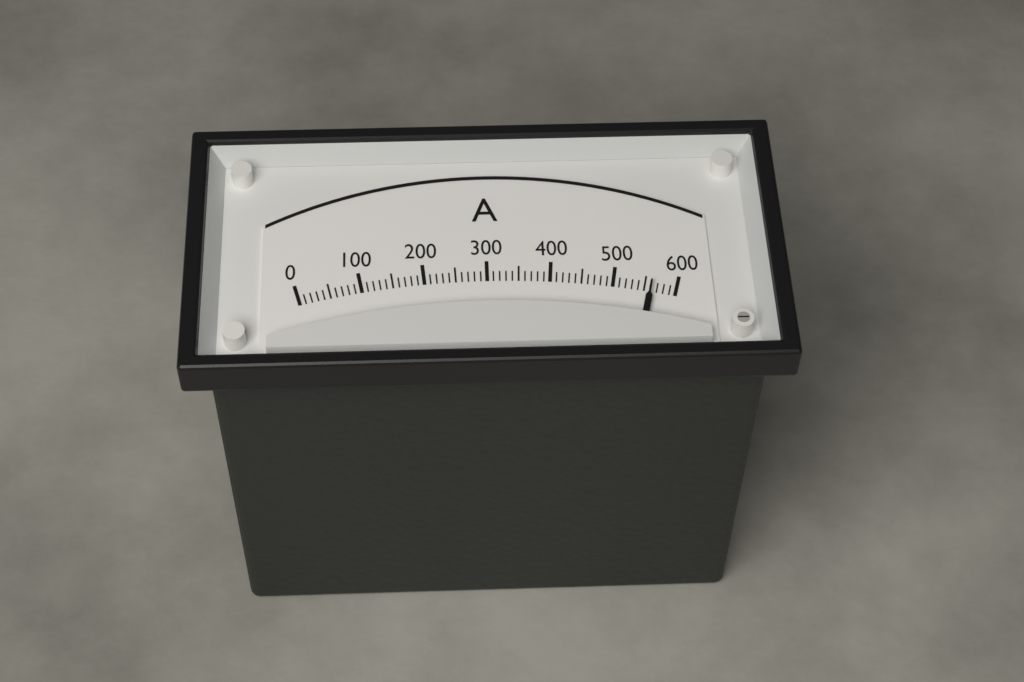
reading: 560 A
